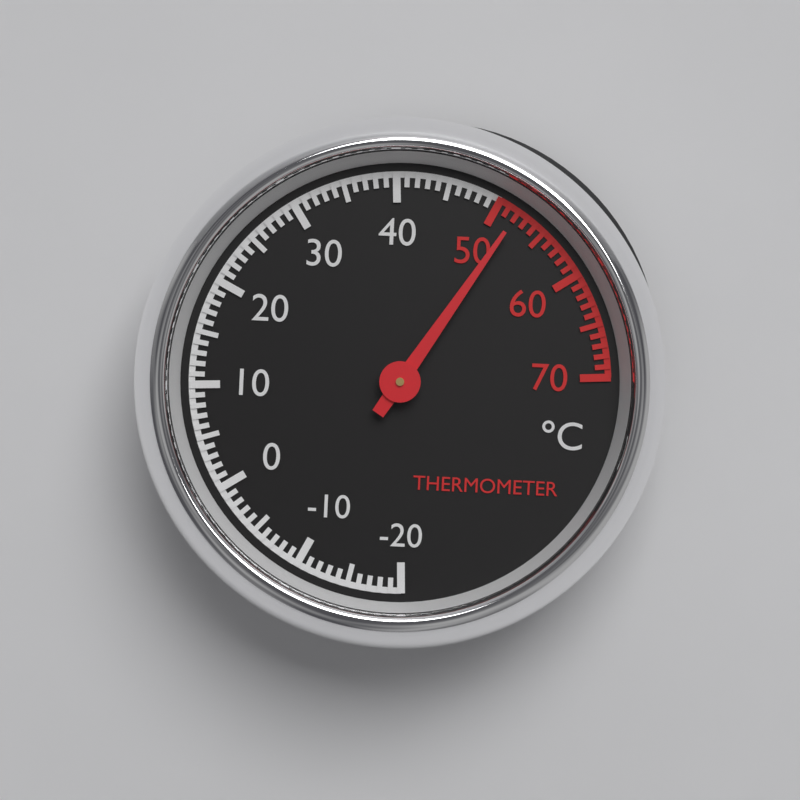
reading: 52 °C
